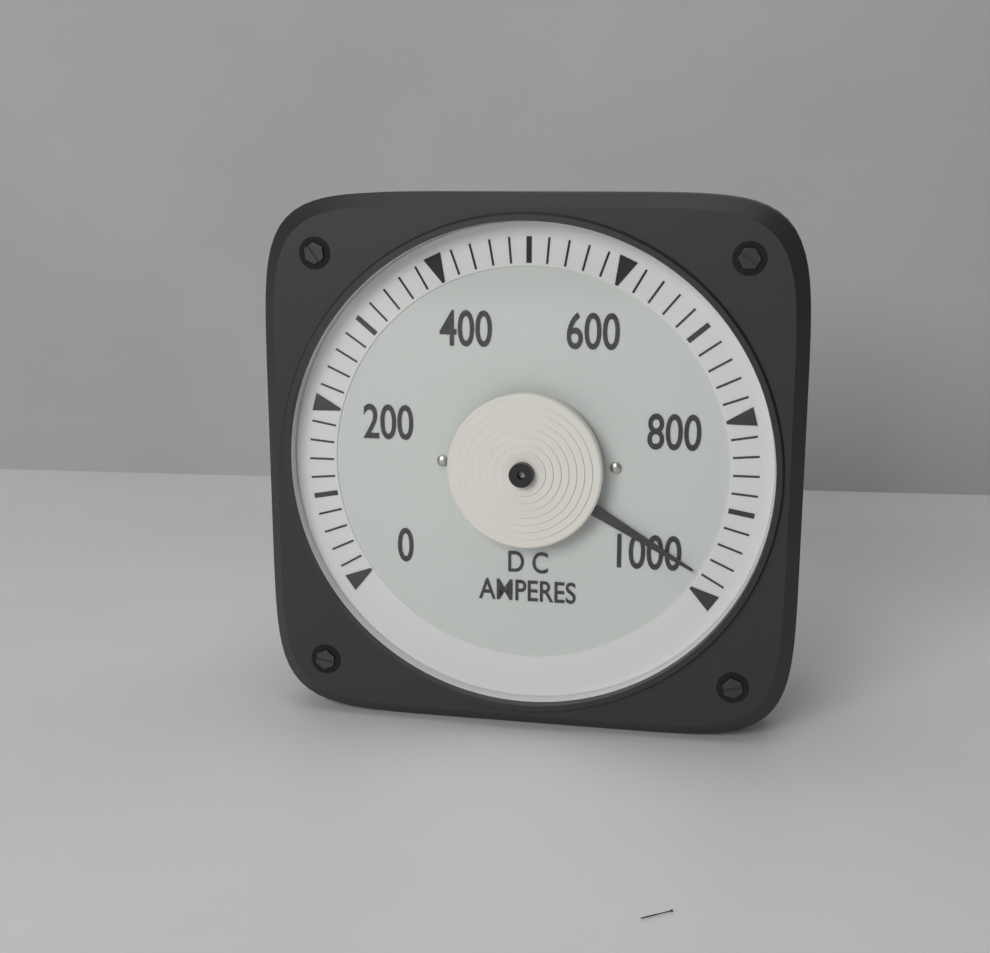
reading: 980 A
